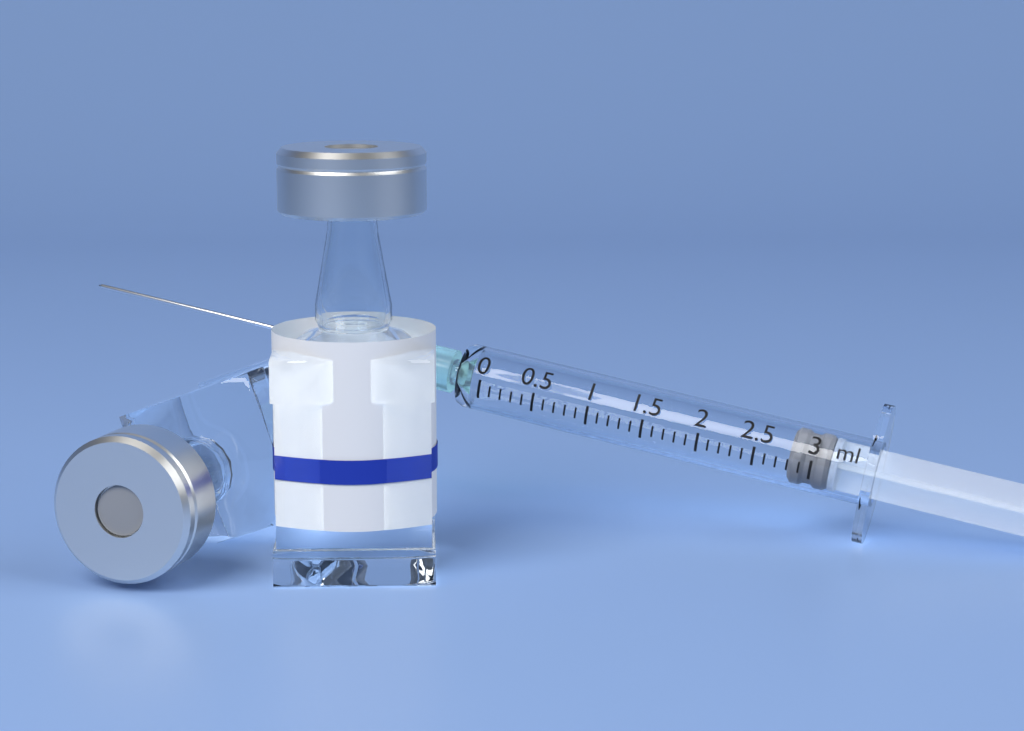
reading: 2.8 ml
